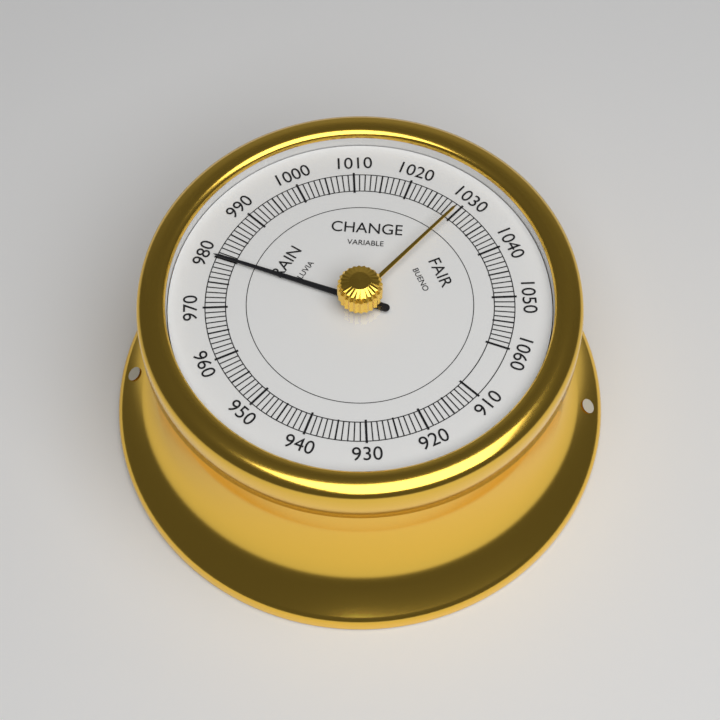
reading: 980 (no unit)
